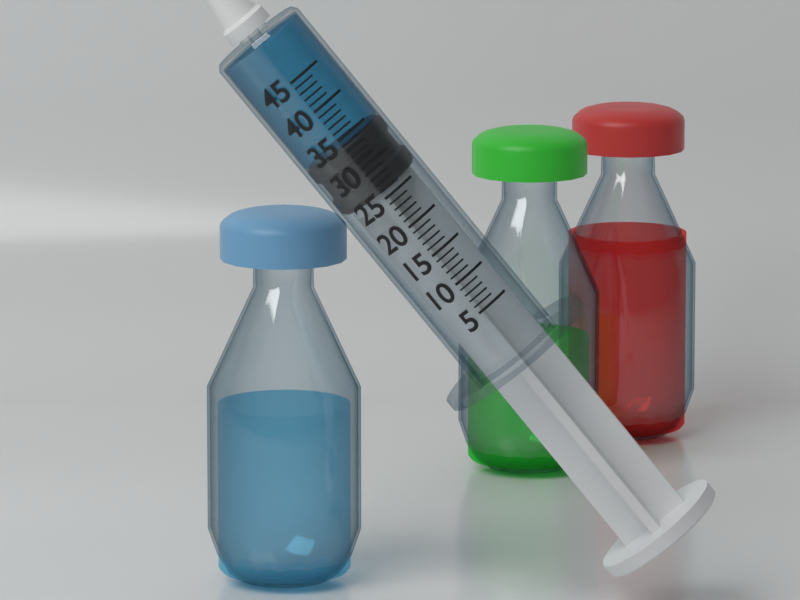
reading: 34 (no unit)
